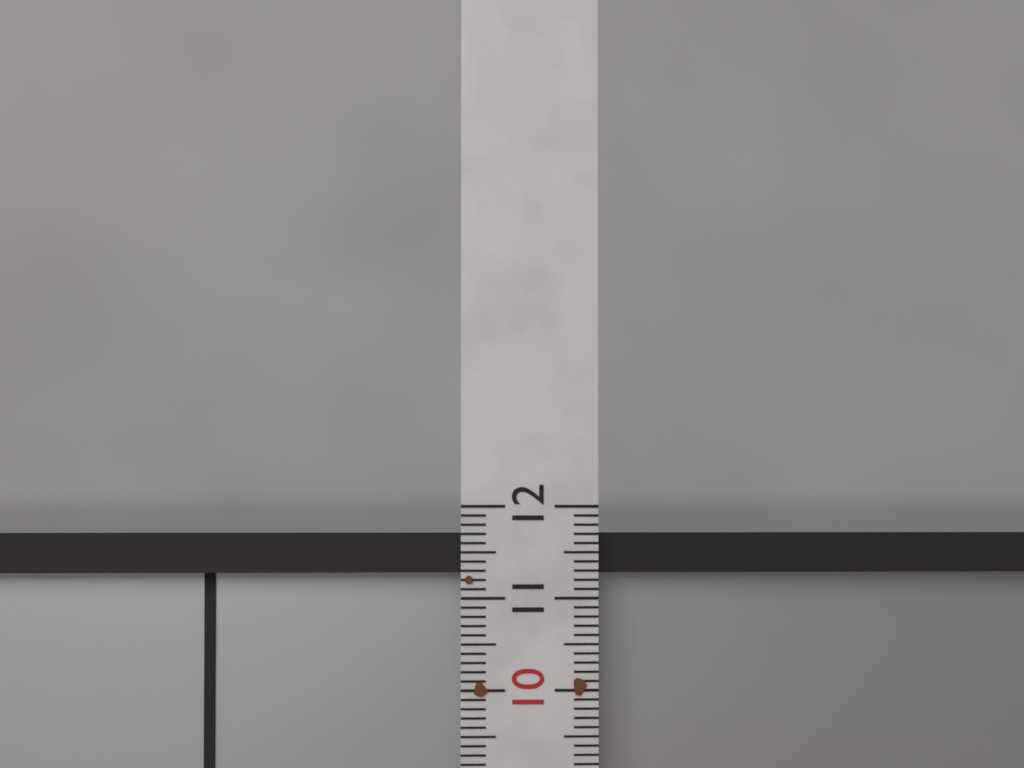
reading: 11.7 (no unit)
